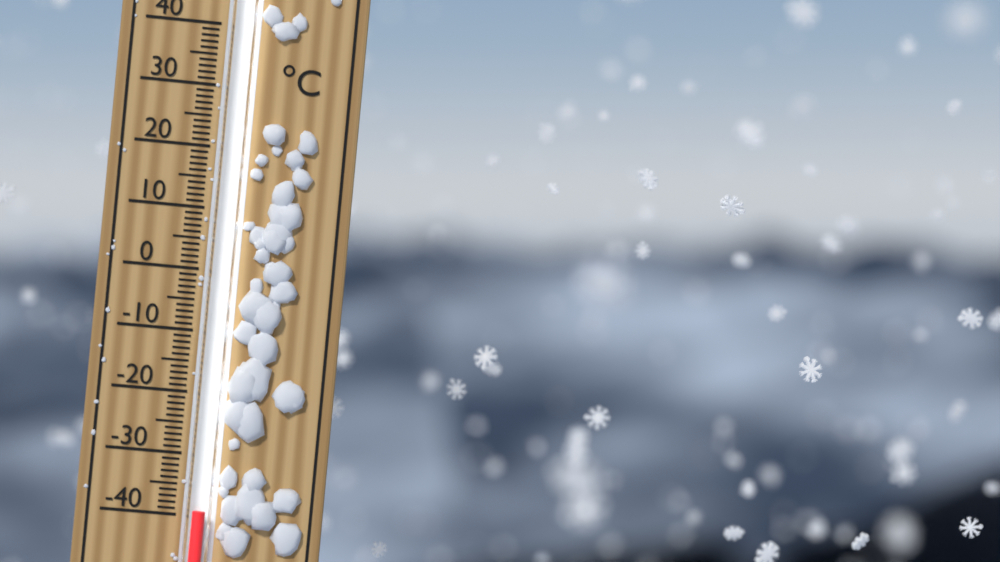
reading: -39 °C
